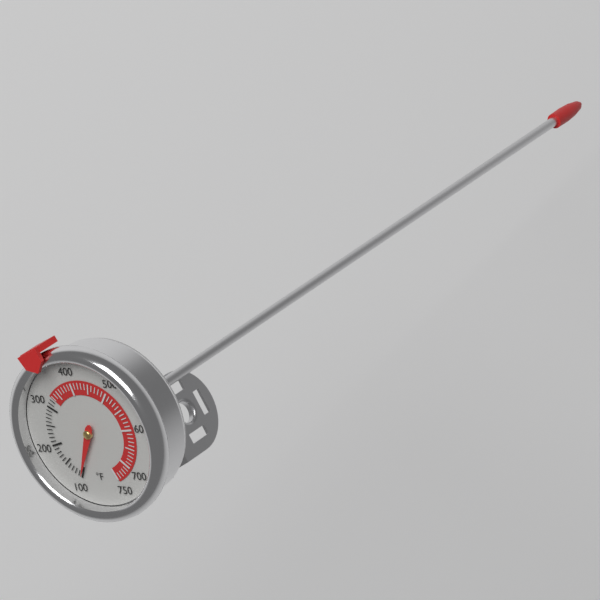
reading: 100 °F
